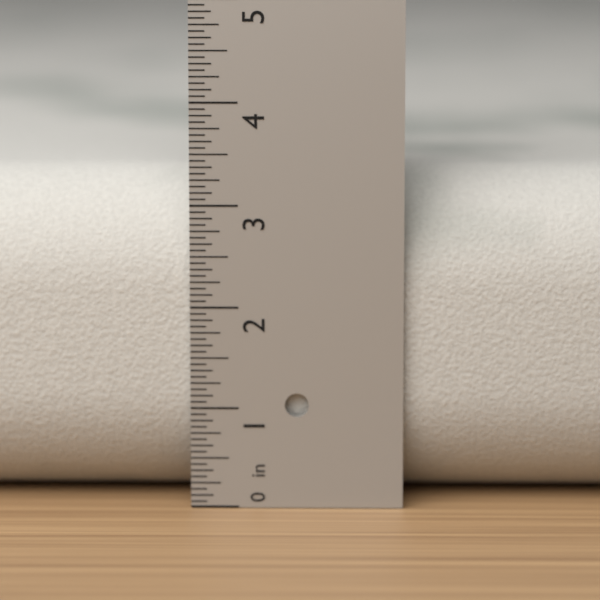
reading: 3.3125 in
